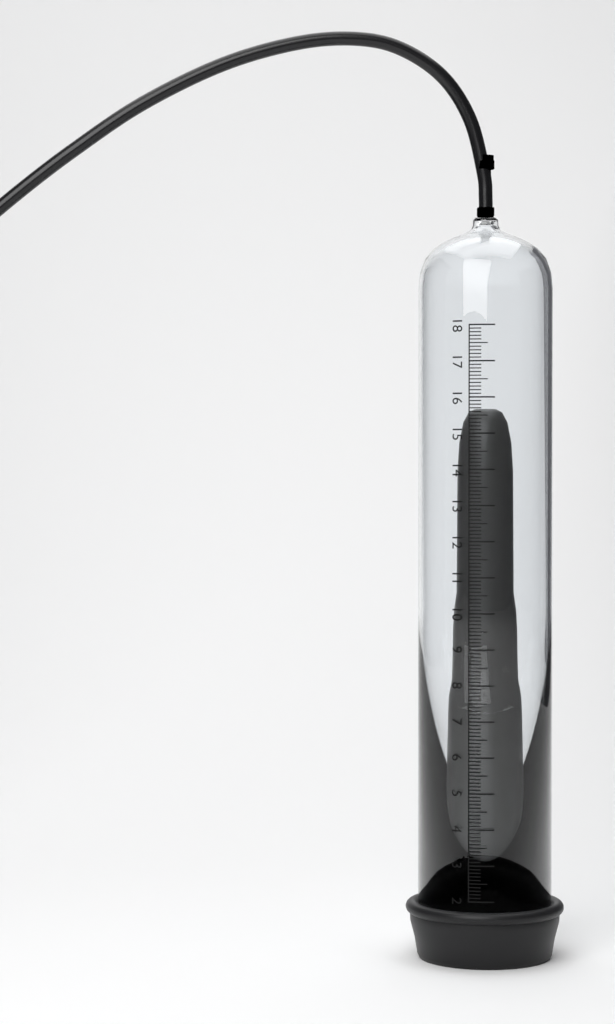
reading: 15.7 (no unit)
